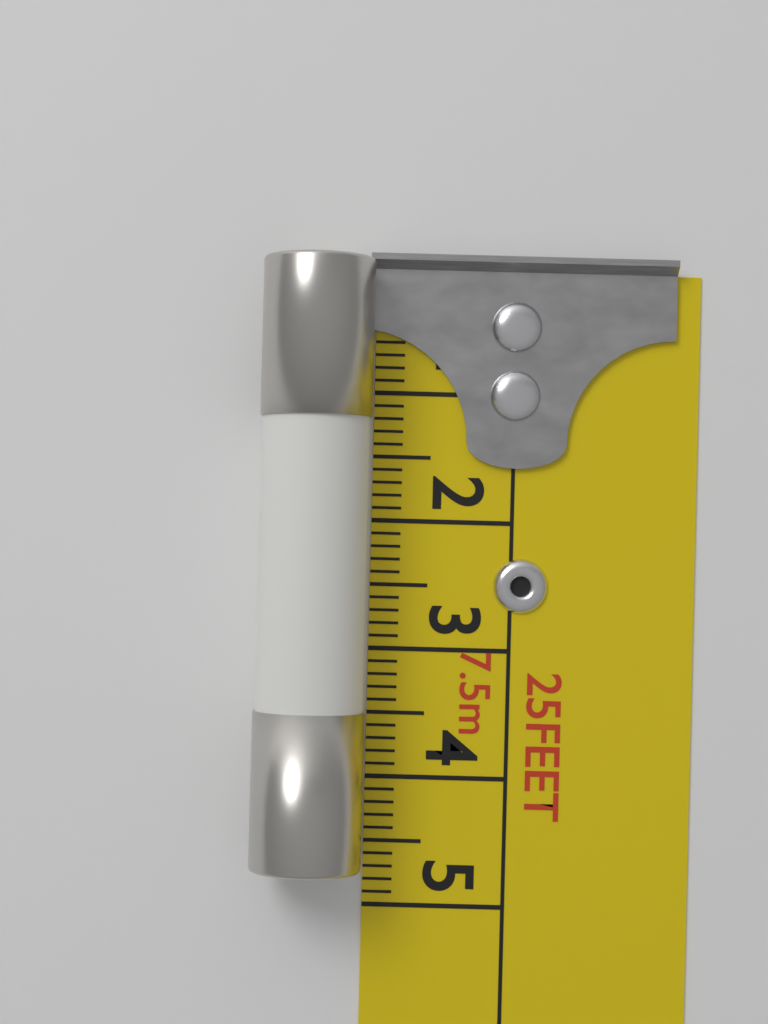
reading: 4.7 cm
